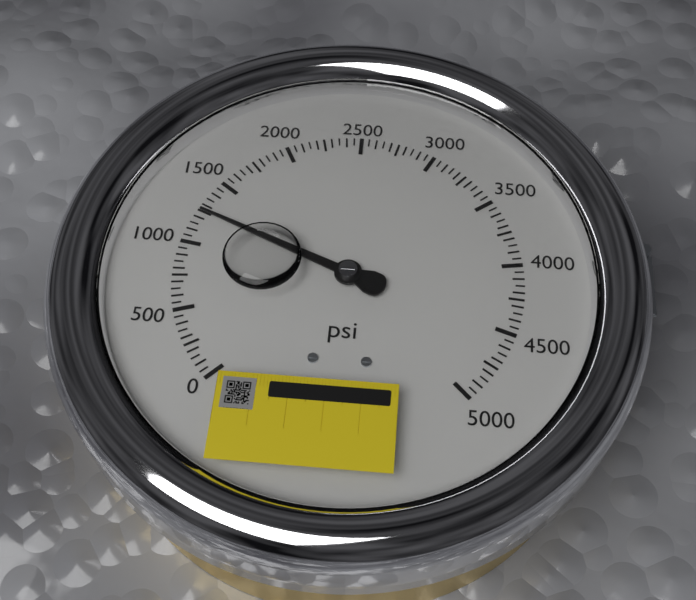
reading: 1250 psi
